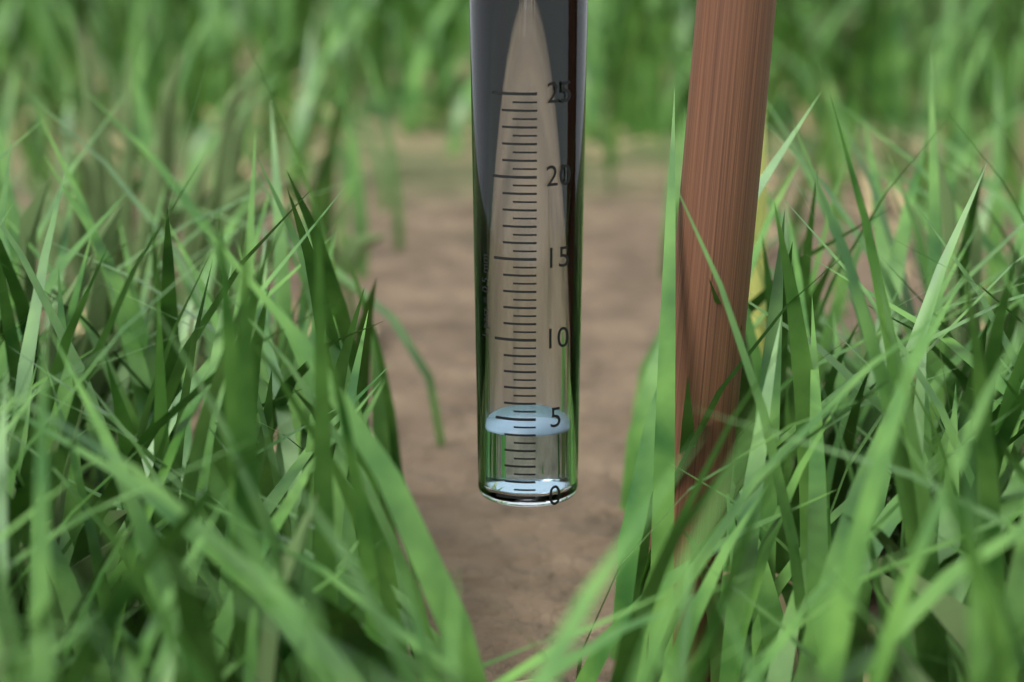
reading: 4.0 mm
